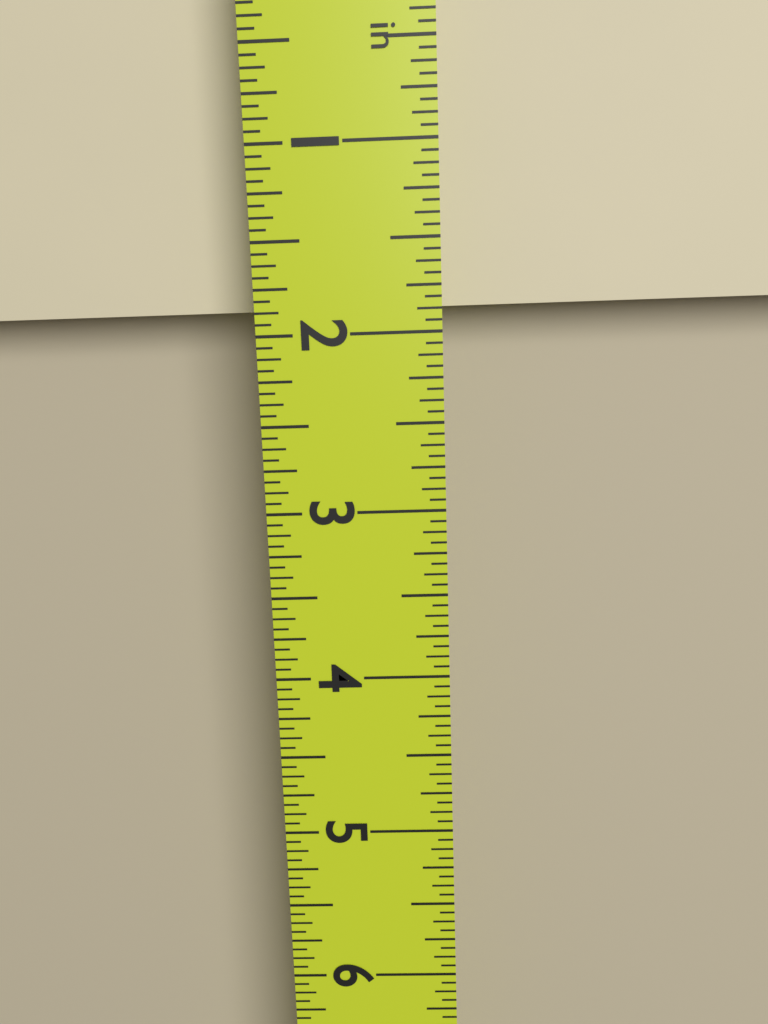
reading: 1.8750 in
